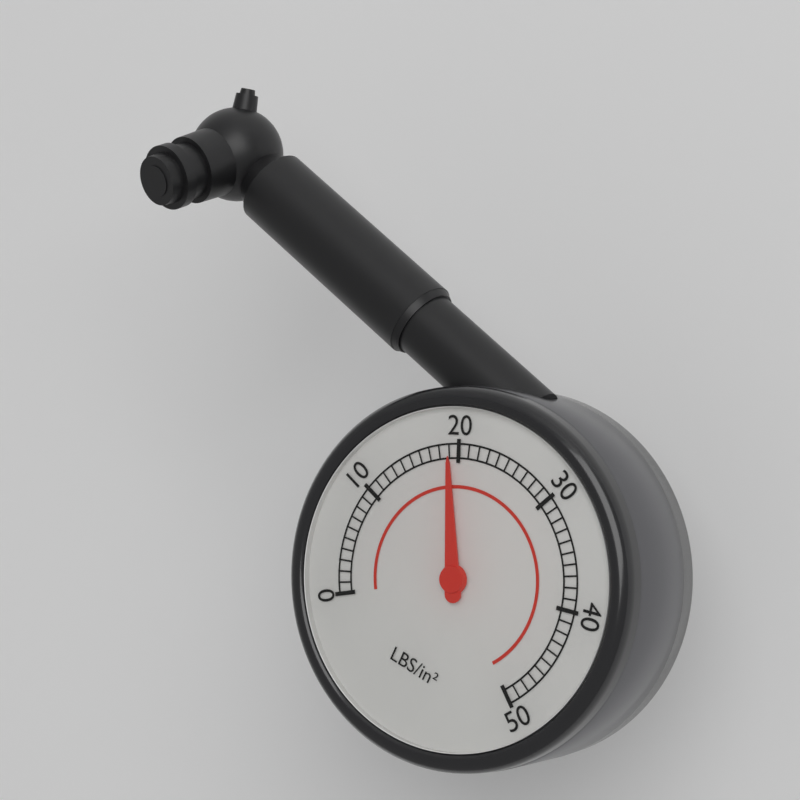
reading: 19 psi
